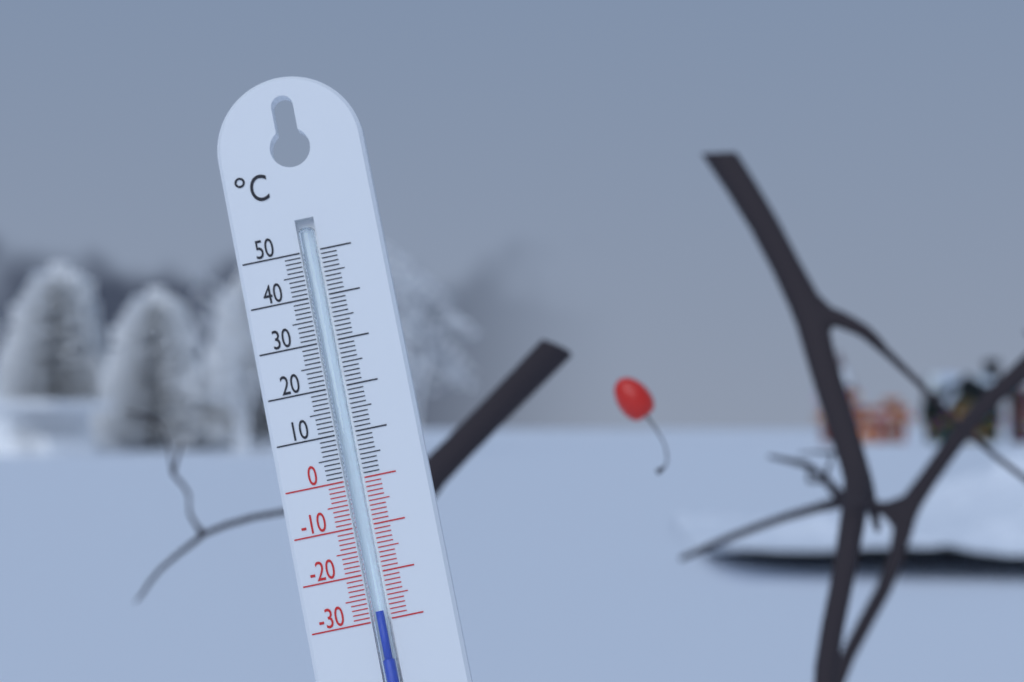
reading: -28 °C
